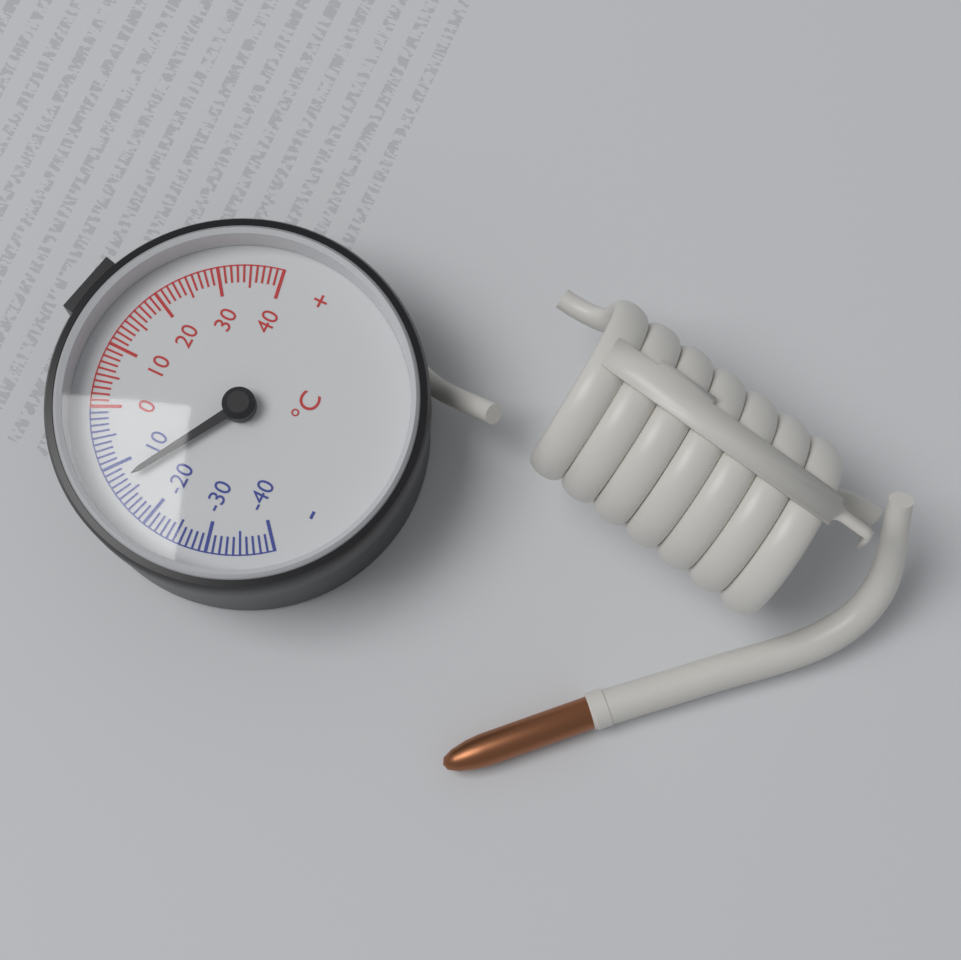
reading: -13 °C
